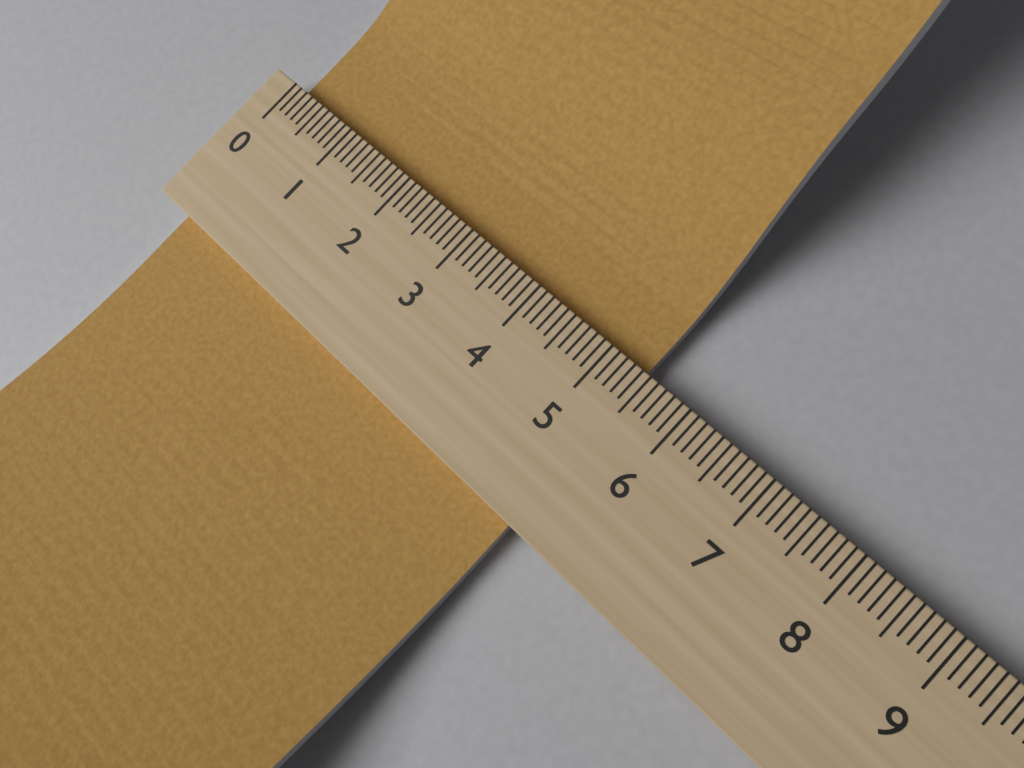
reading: 5.4 (no unit)
